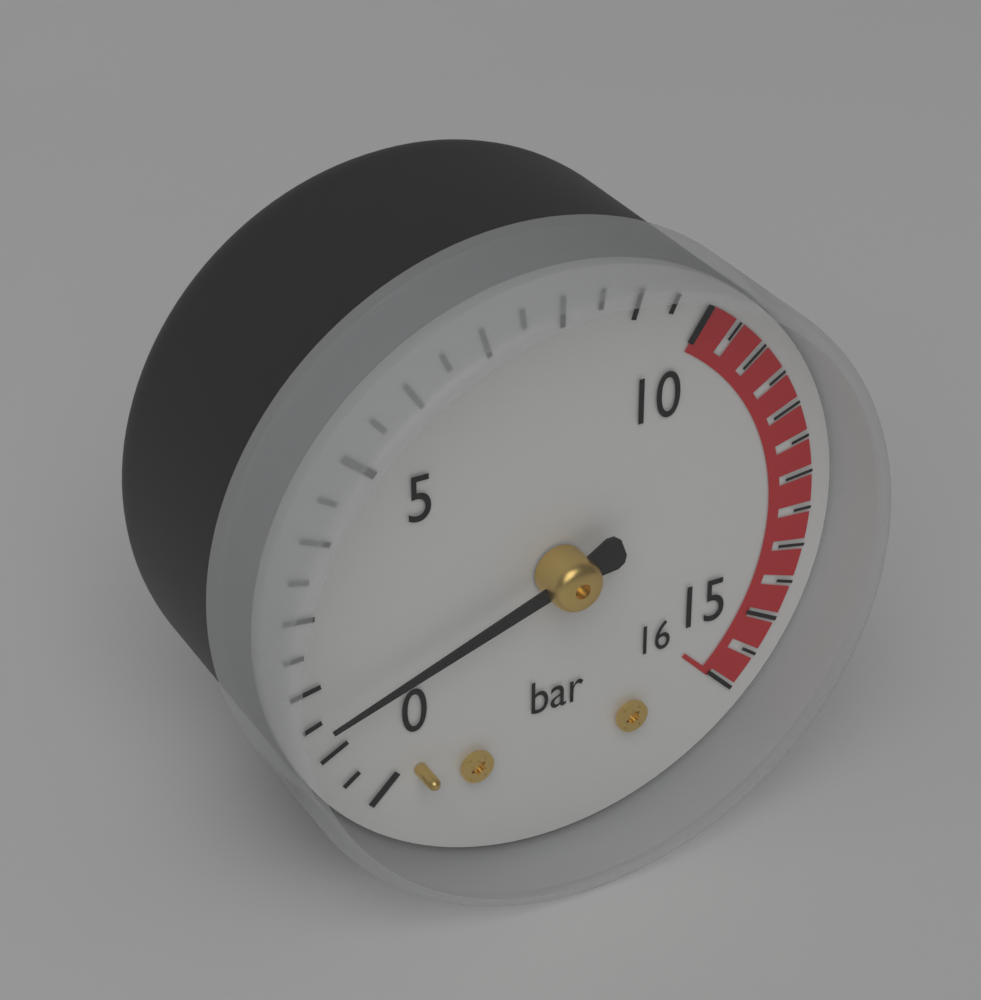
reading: 1.5 bar
